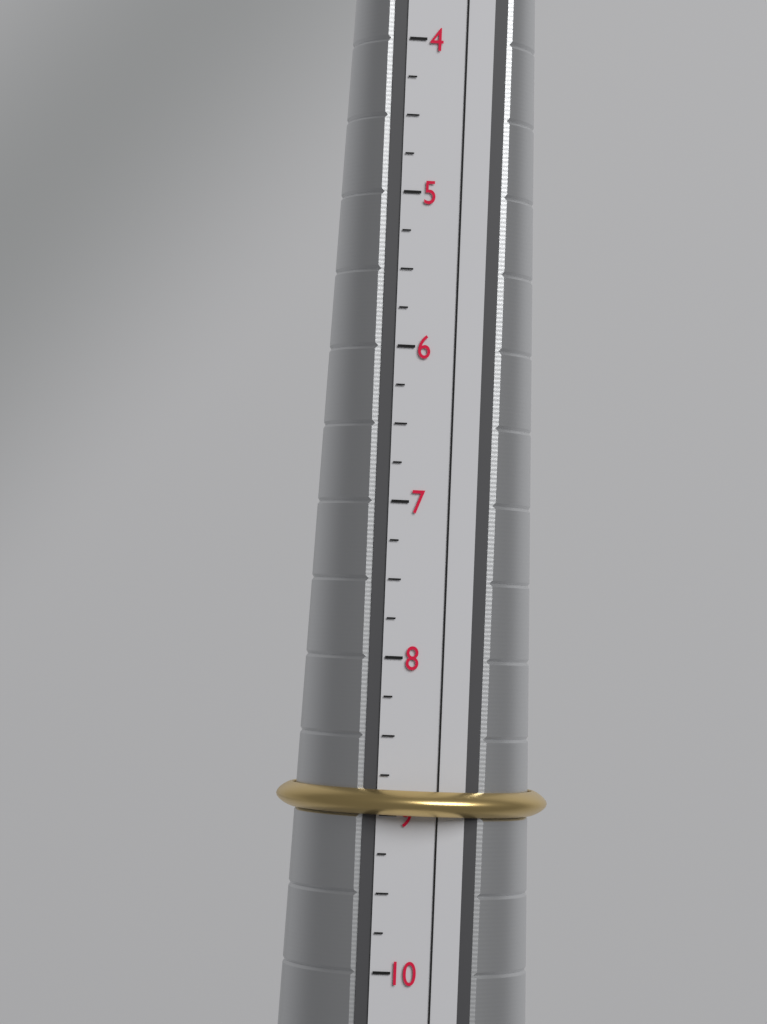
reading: 9.00 (no unit)
